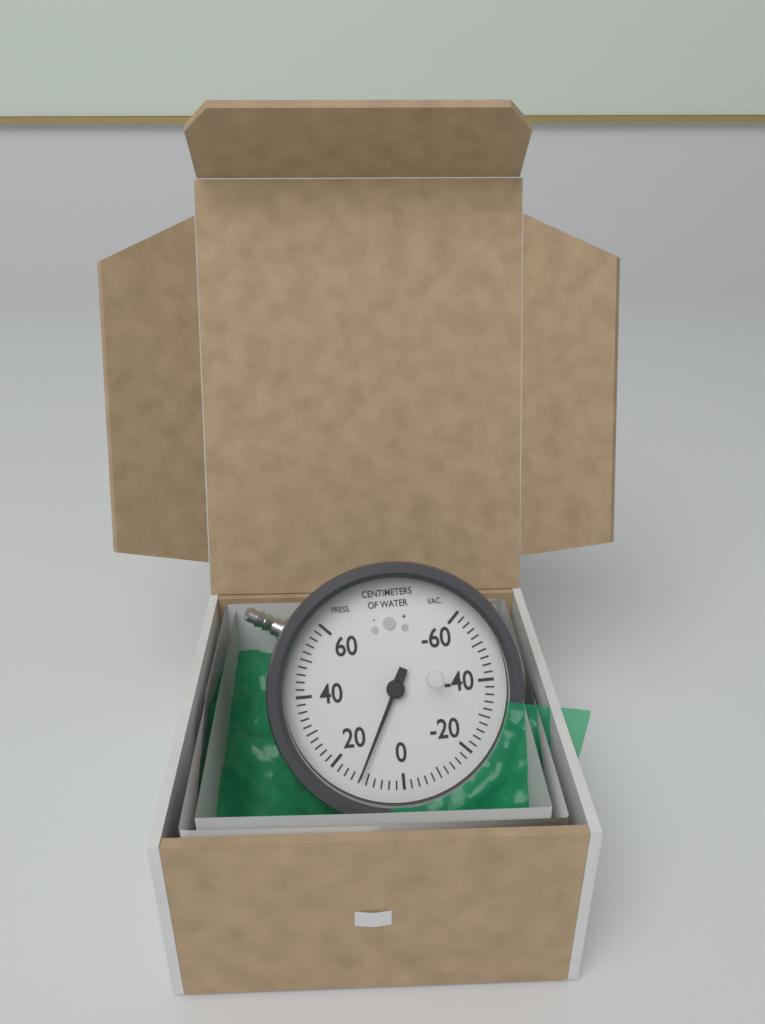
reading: 12 cmH2O
